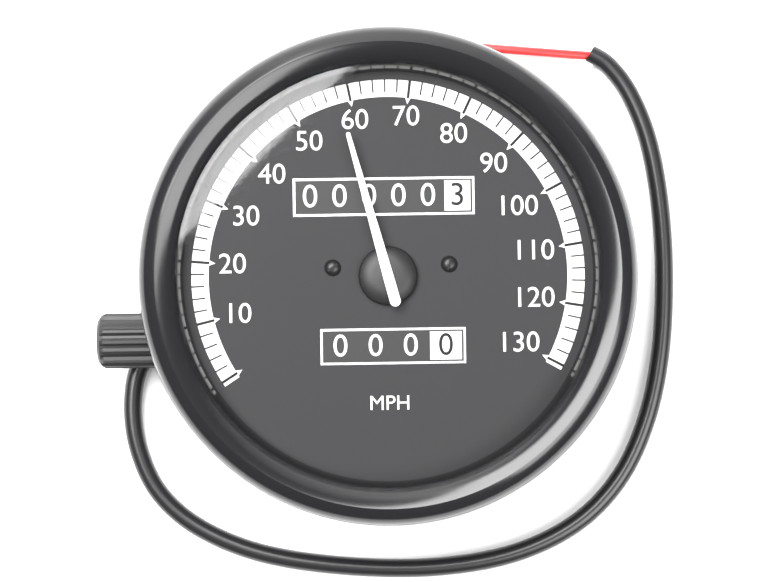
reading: 58 MPH
